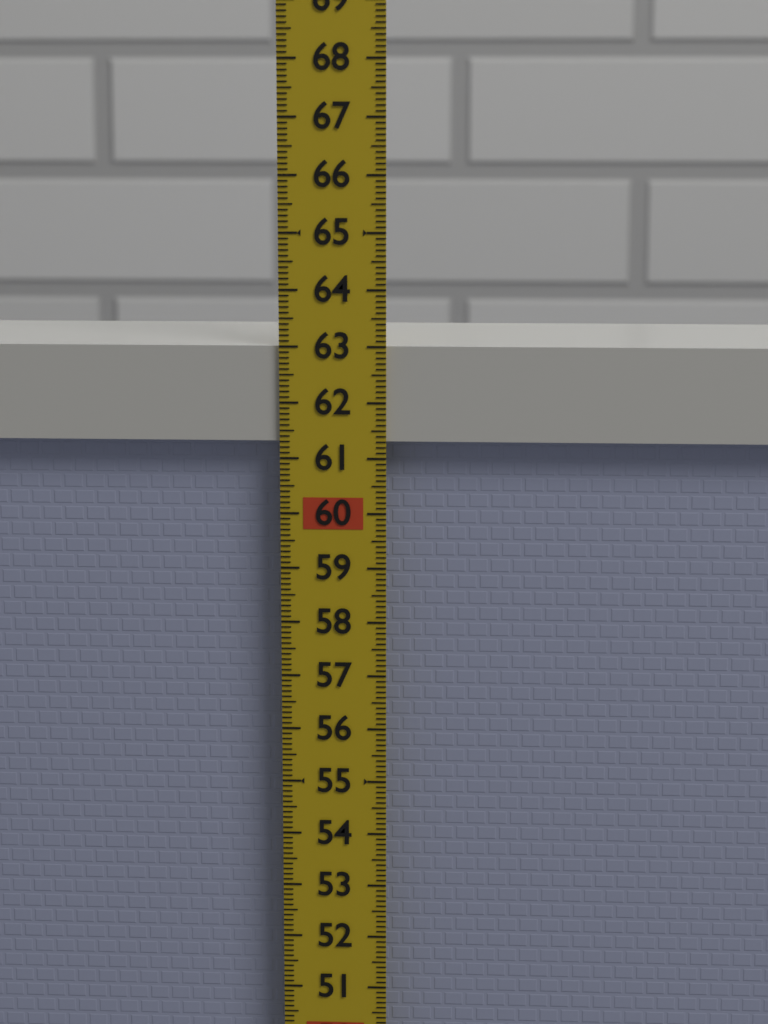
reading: 63.0 (no unit)
